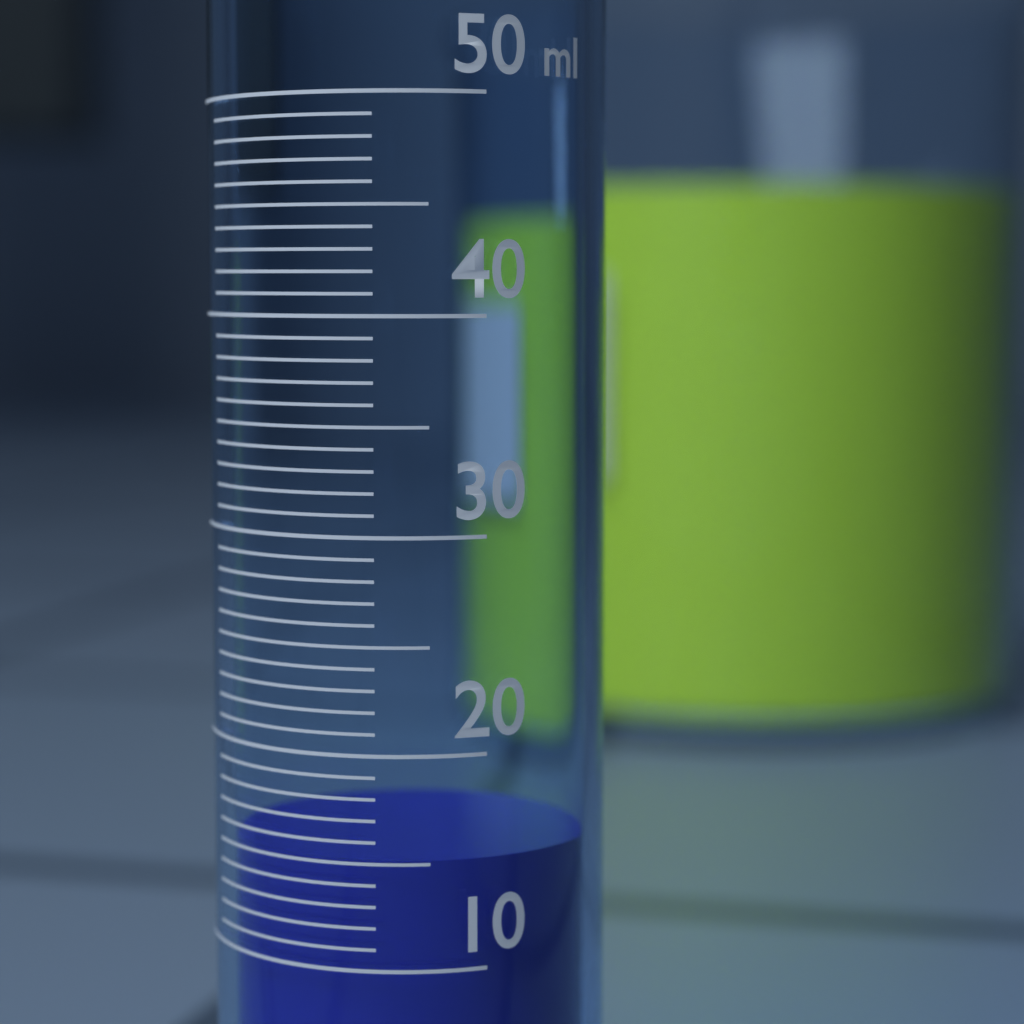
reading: 15 ml
